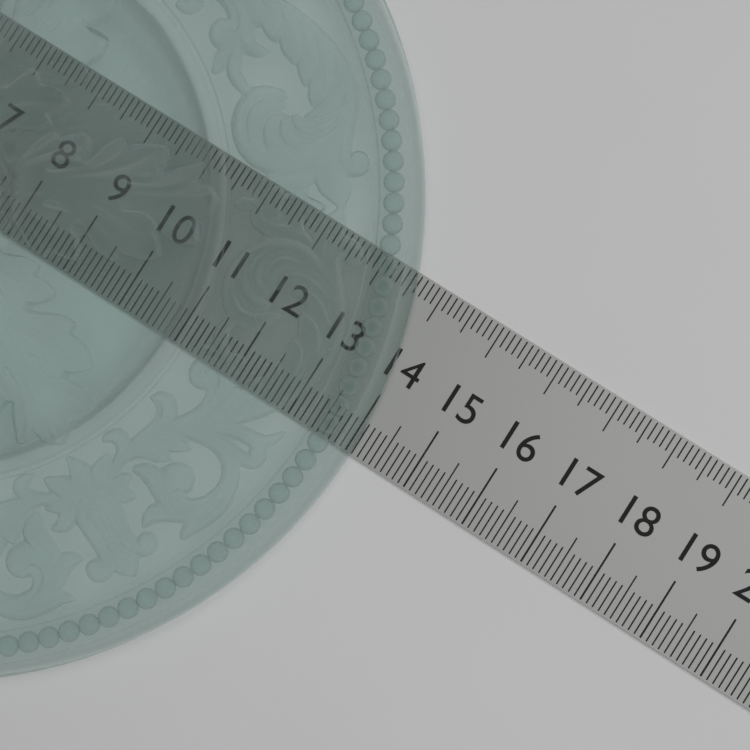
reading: 14.1 (no unit)
